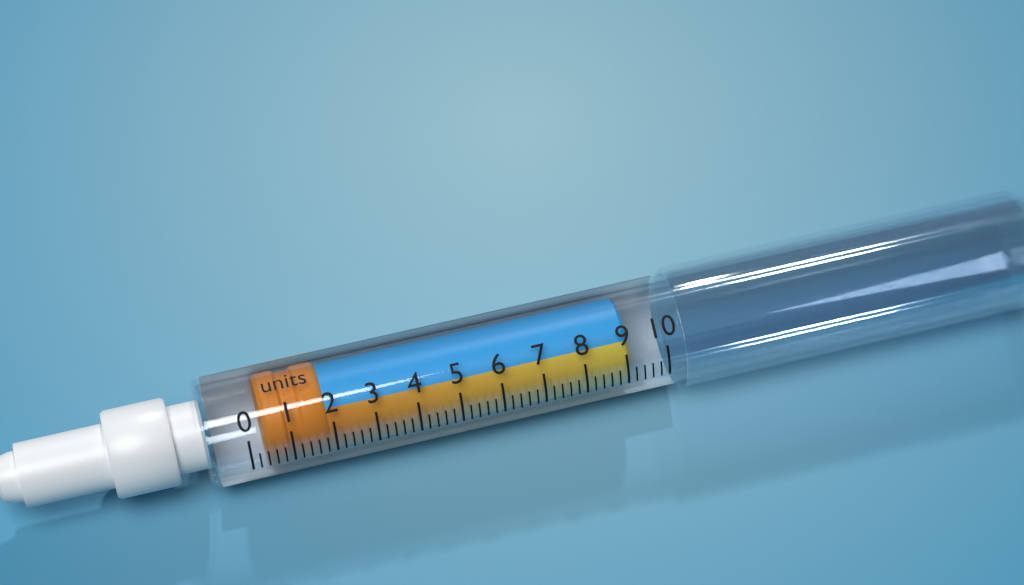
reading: 0.4 units
